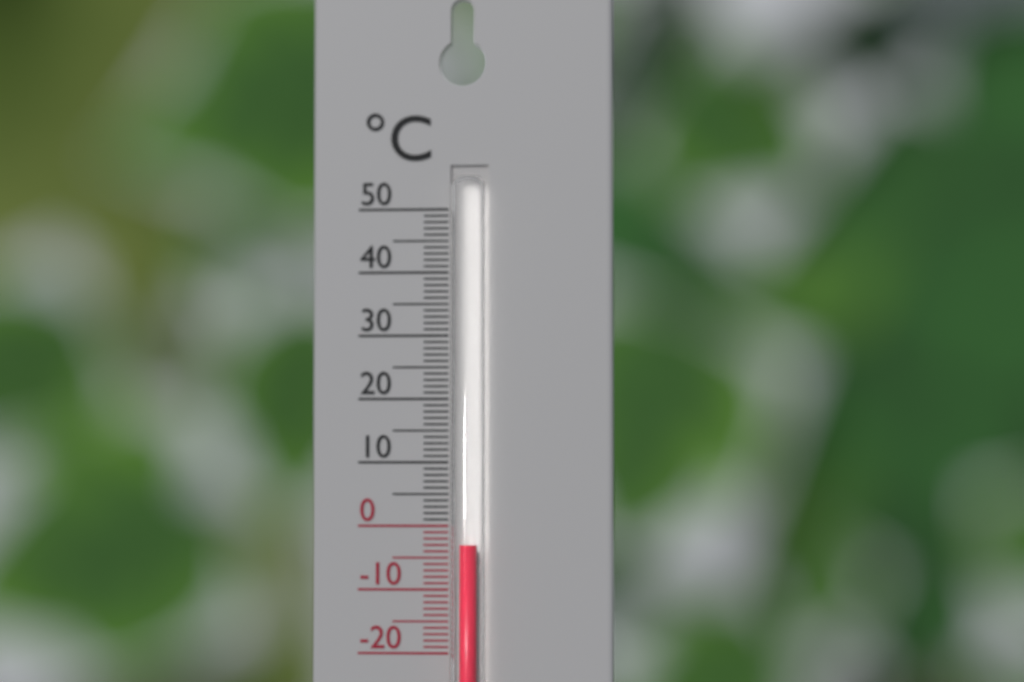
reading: -3 °C
